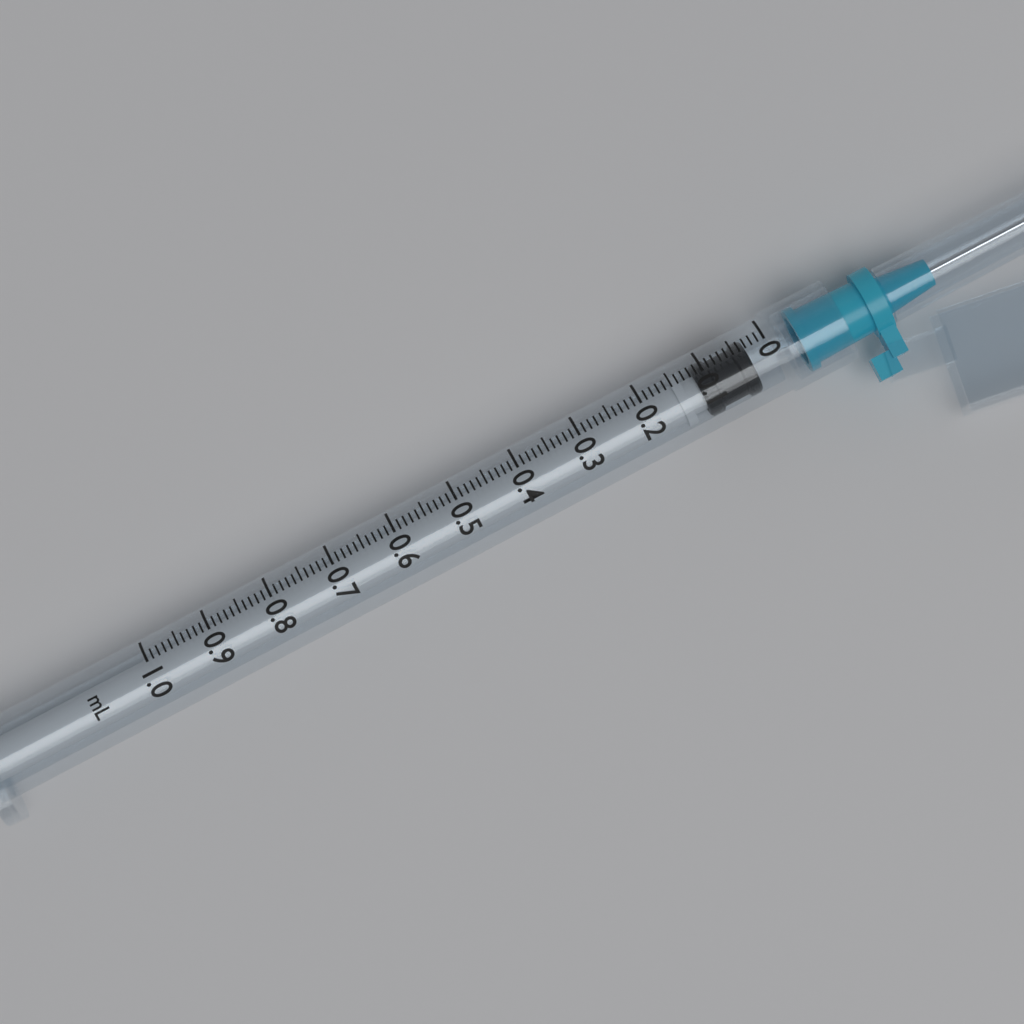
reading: 0.03 ml
